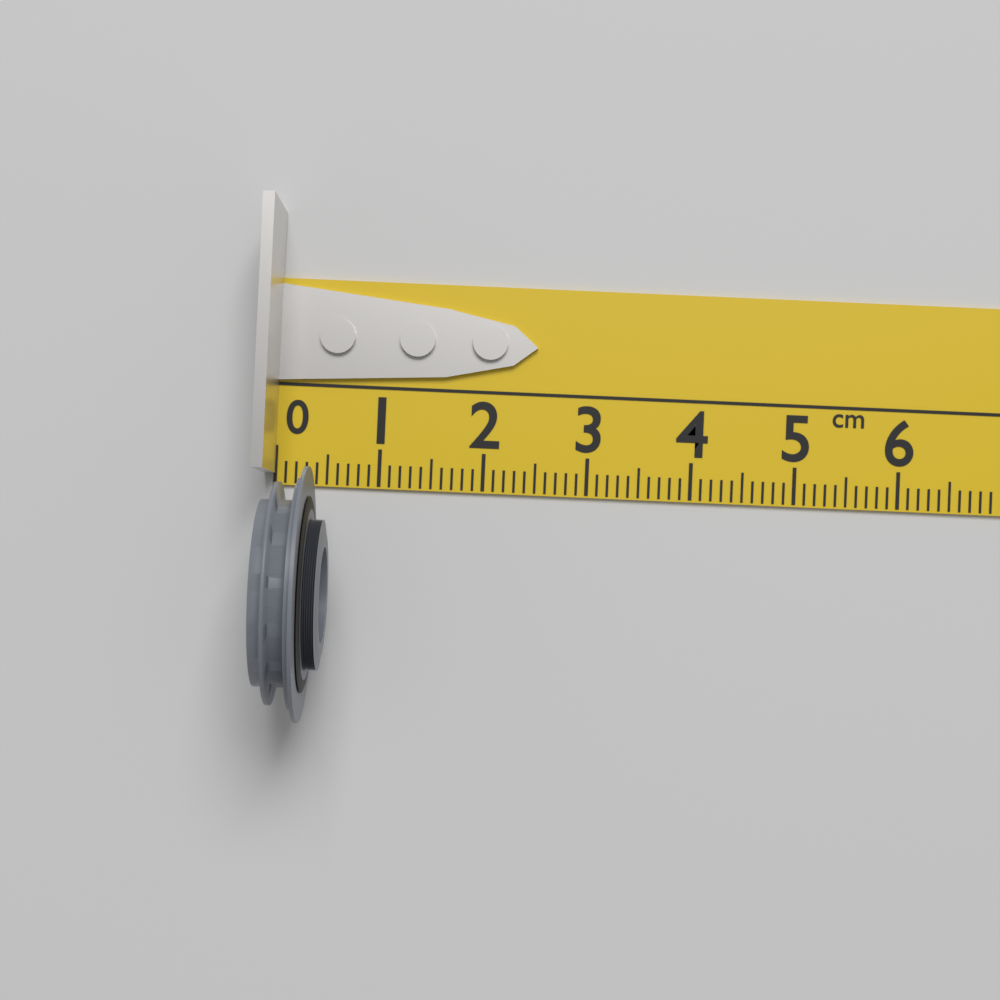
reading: 0.6 cm
